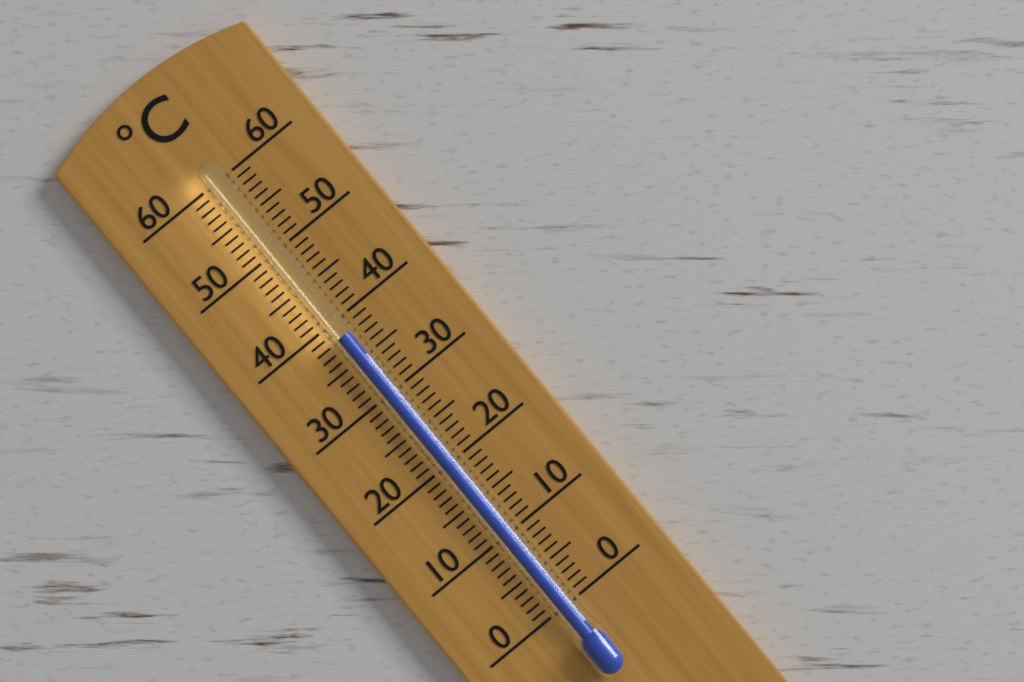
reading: 38 °C
